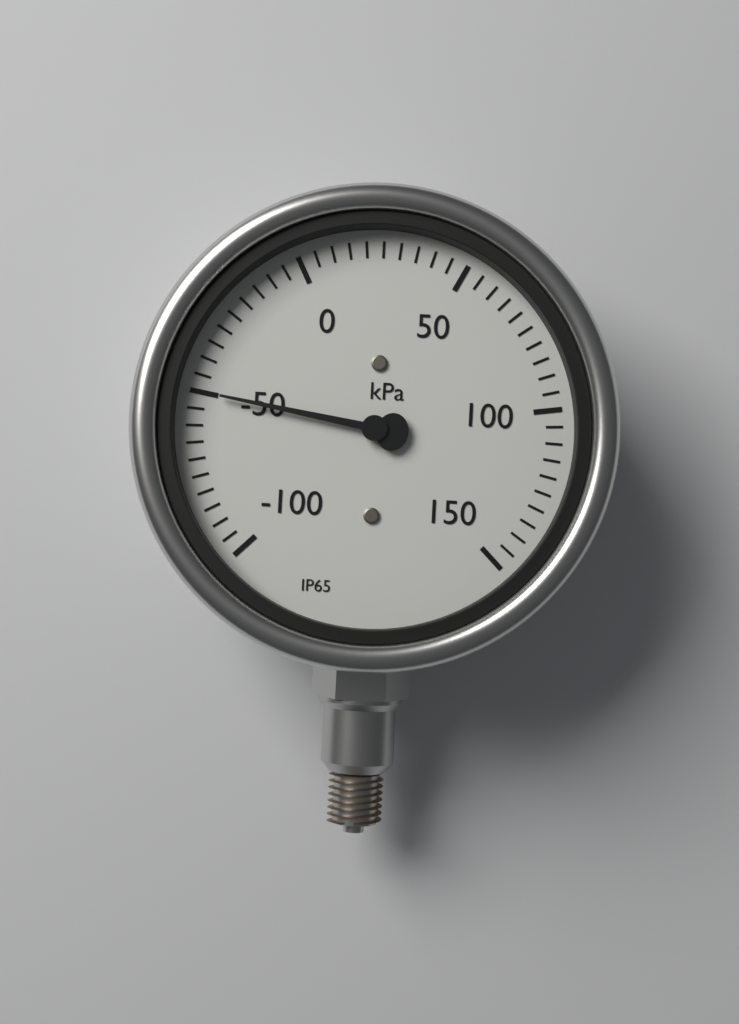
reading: -50 kPa
